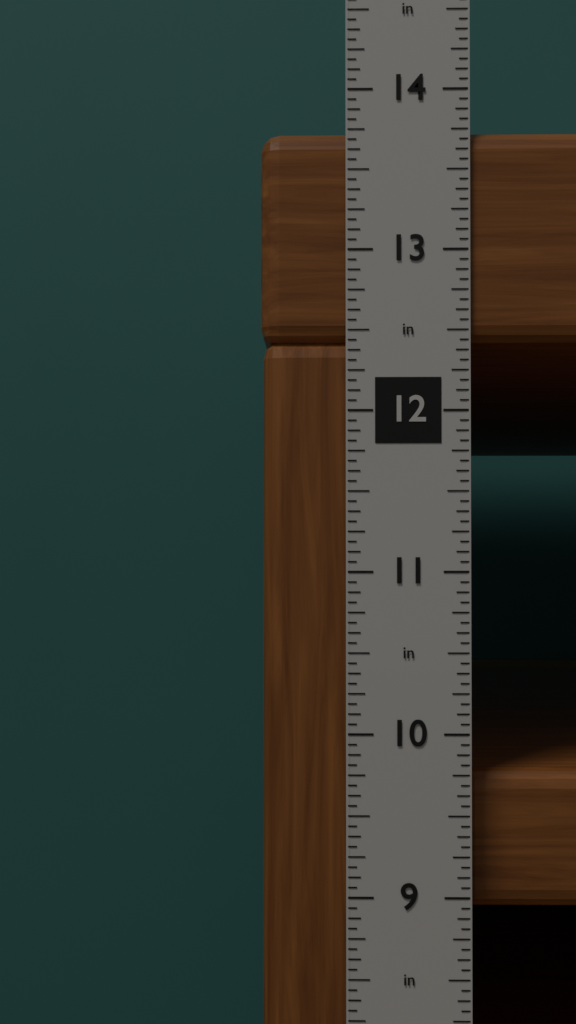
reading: 13.7500 in
